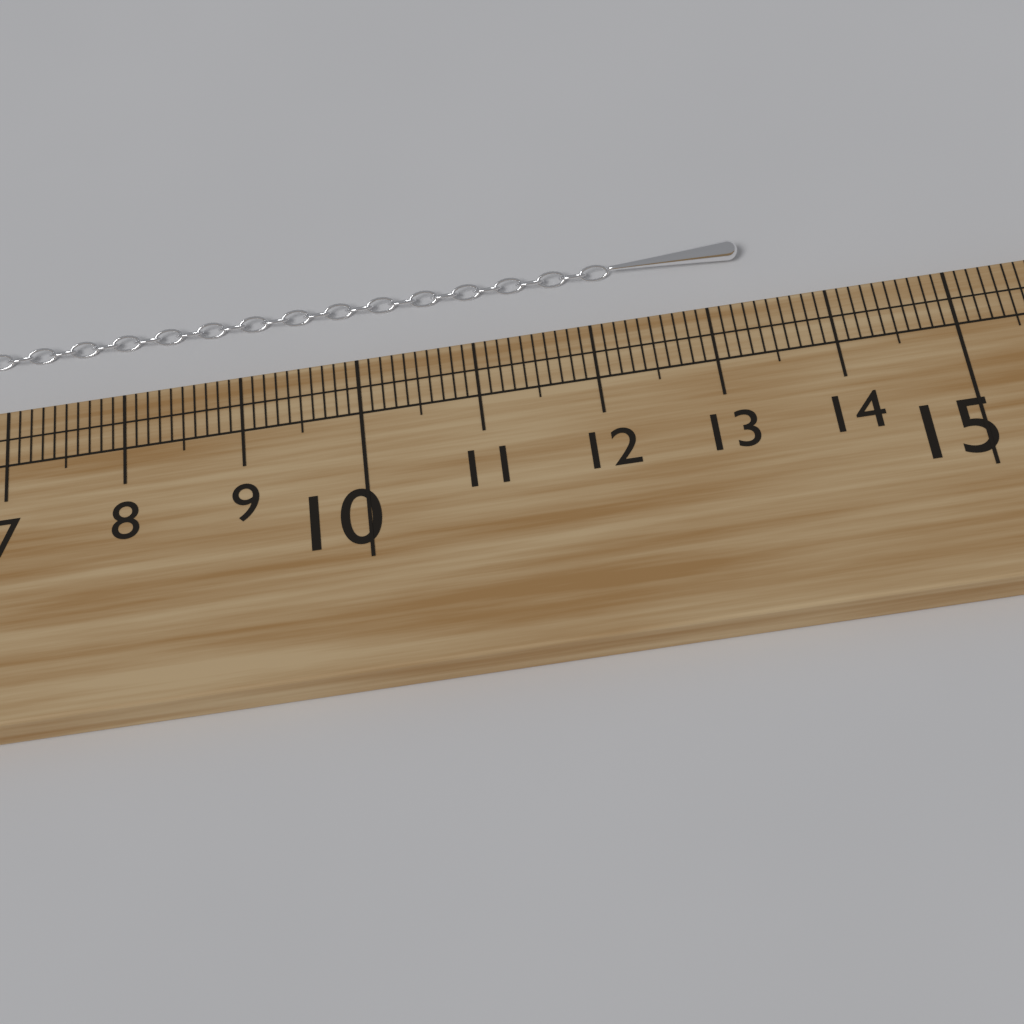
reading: 13.4 cm
